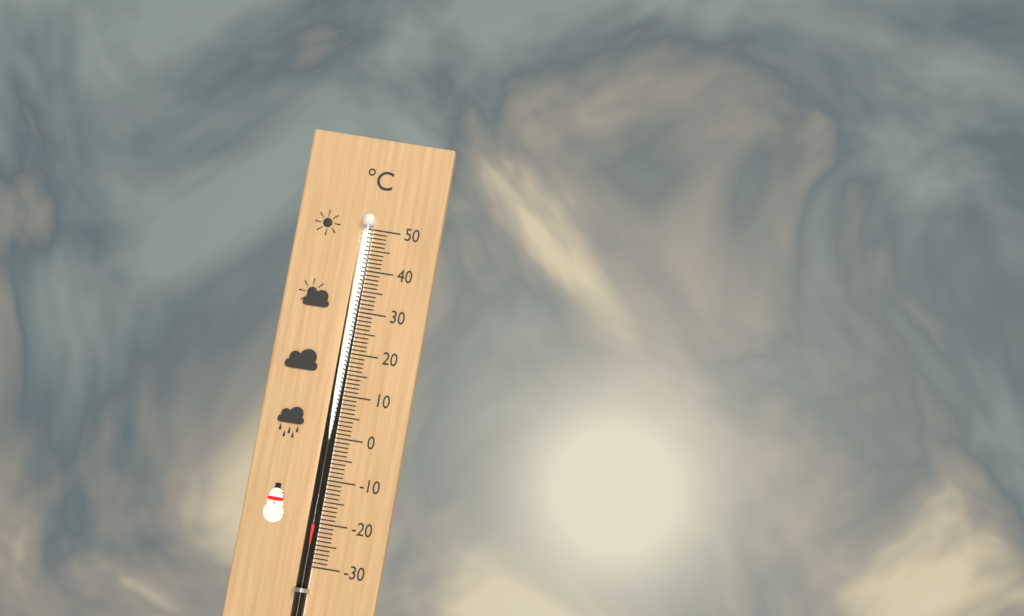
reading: -20 °C
